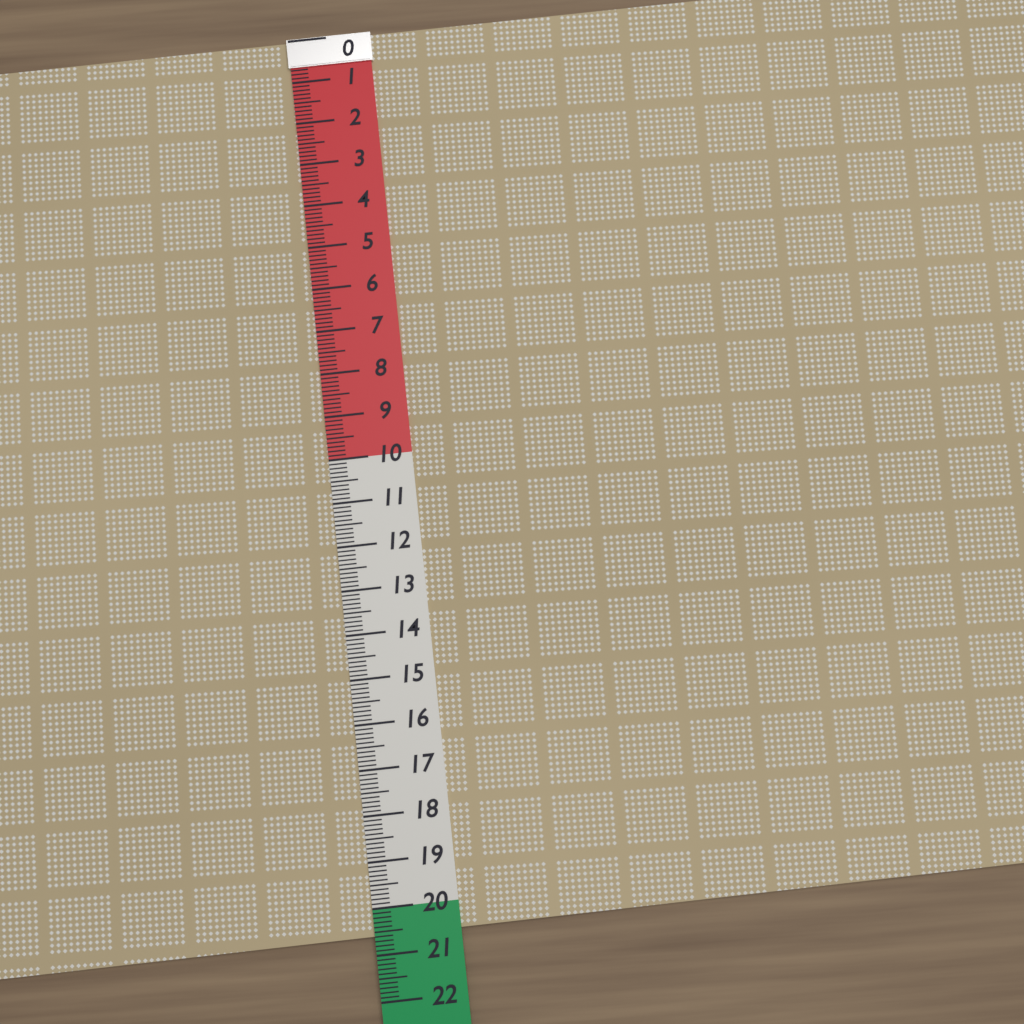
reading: 20.6 (no unit)
